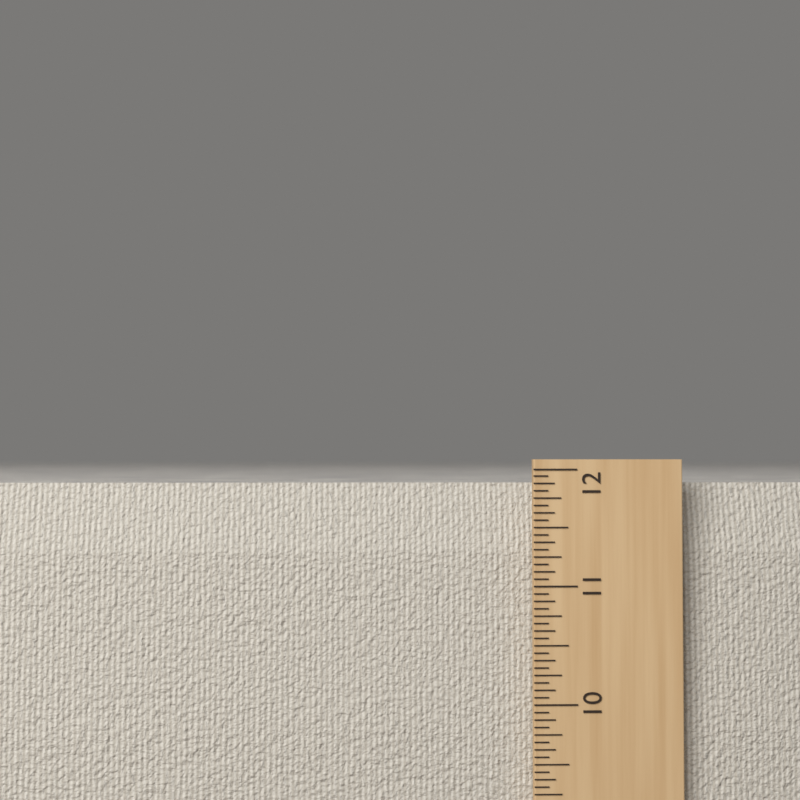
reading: 11.8750 in
